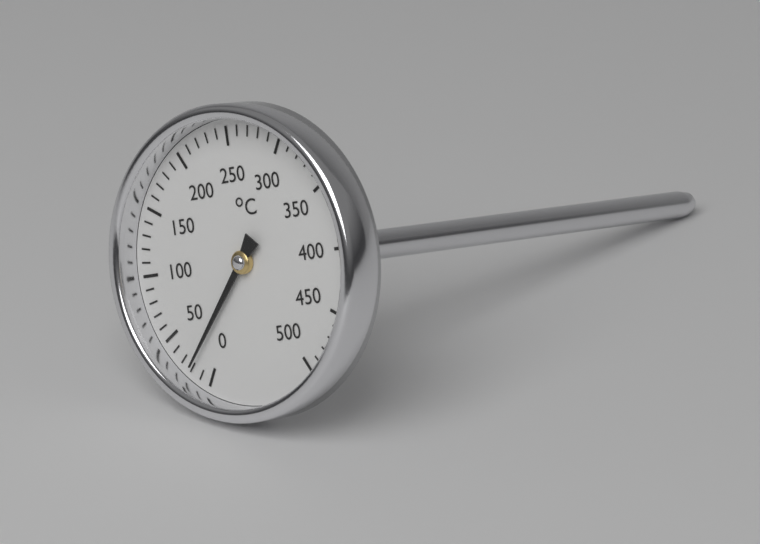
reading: 20 °C
